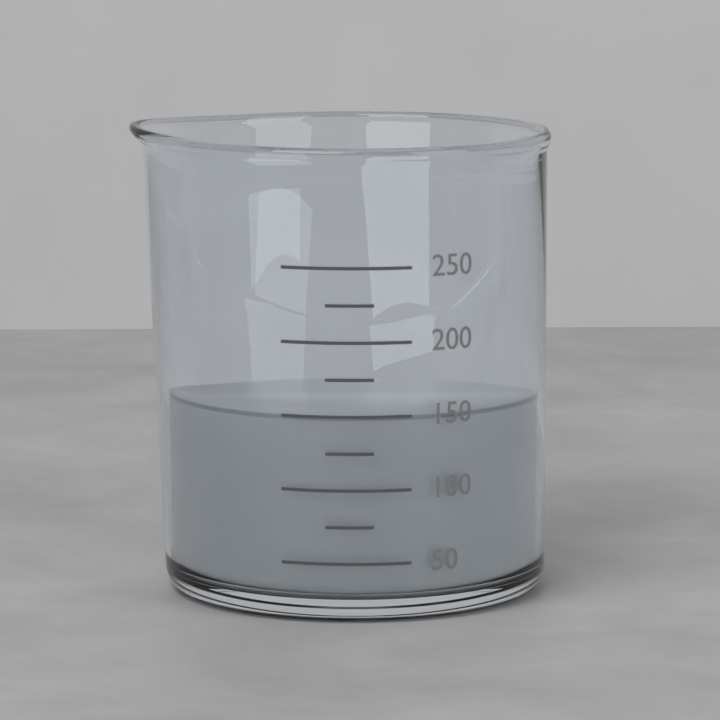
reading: 150 (no unit)
